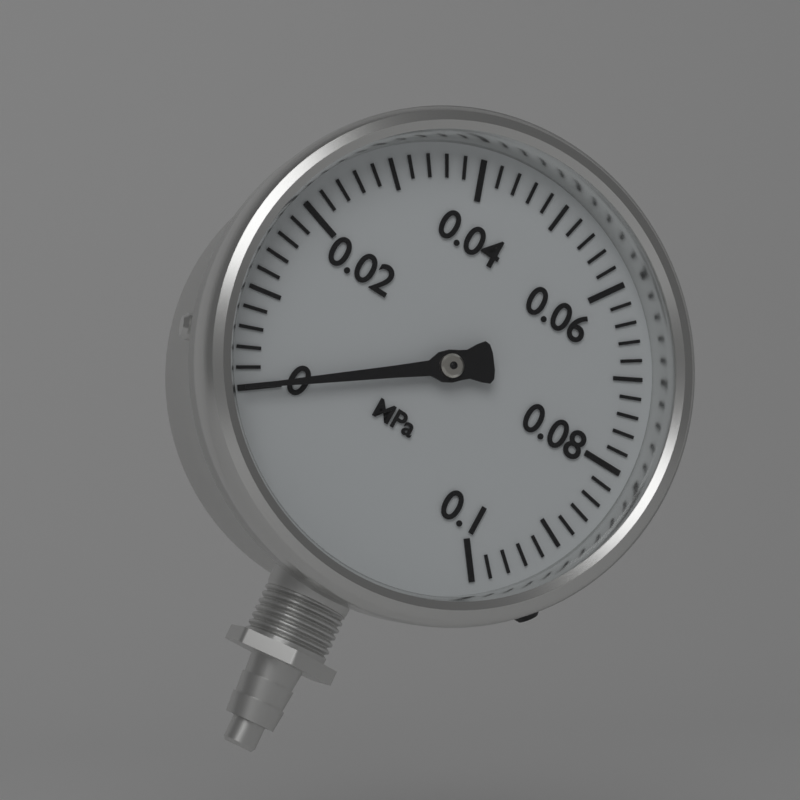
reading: 0.000 MPa
